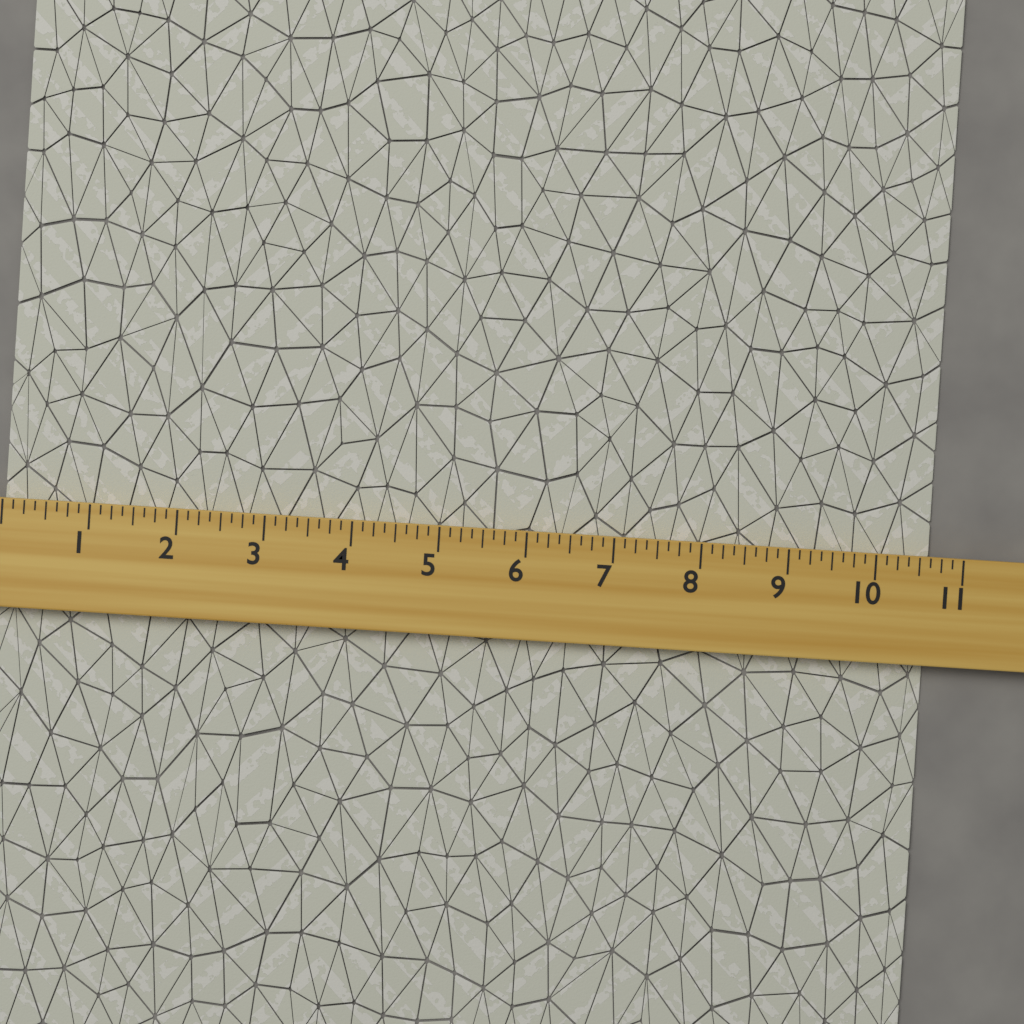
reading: 10.625 (no unit)
